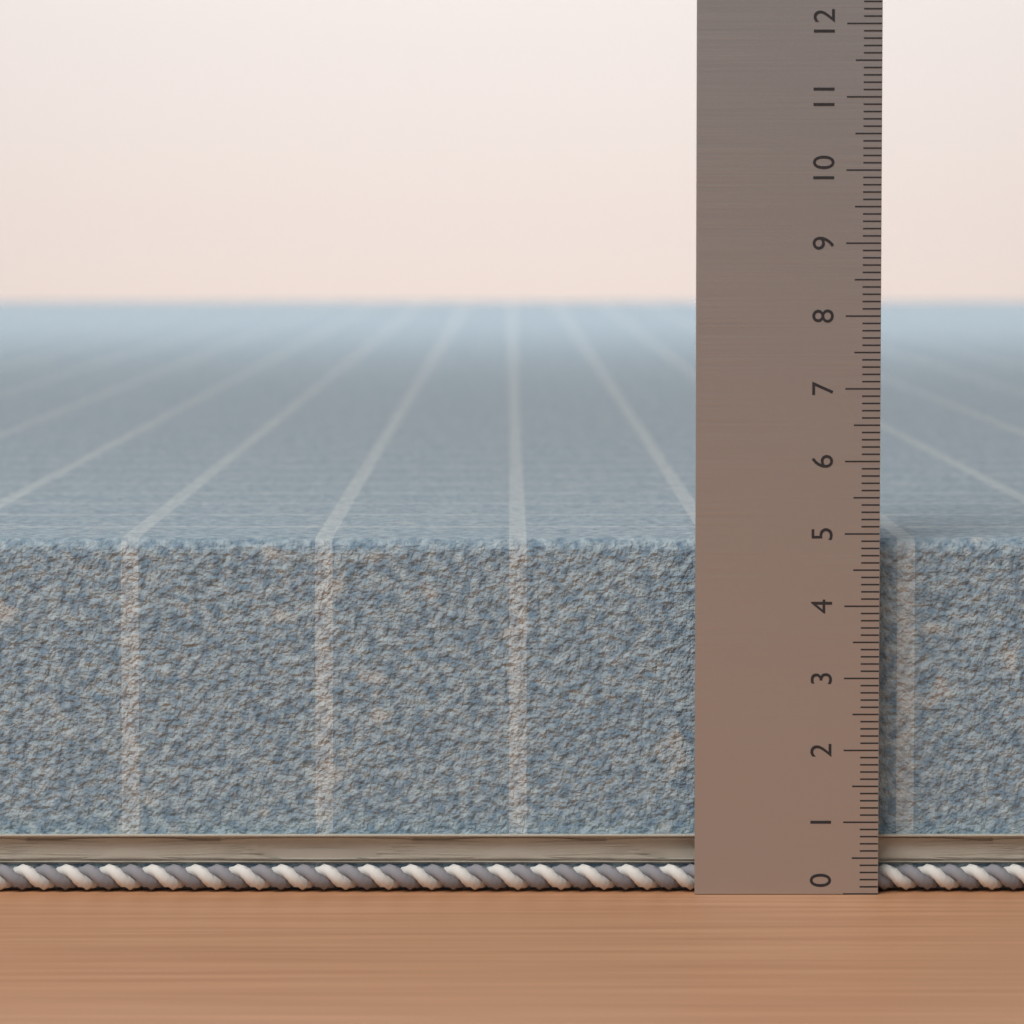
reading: 4.9 (no unit)
